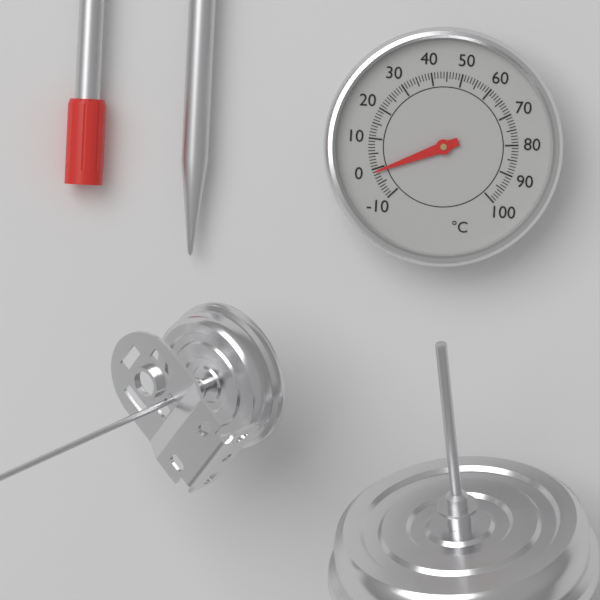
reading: -1 °C
